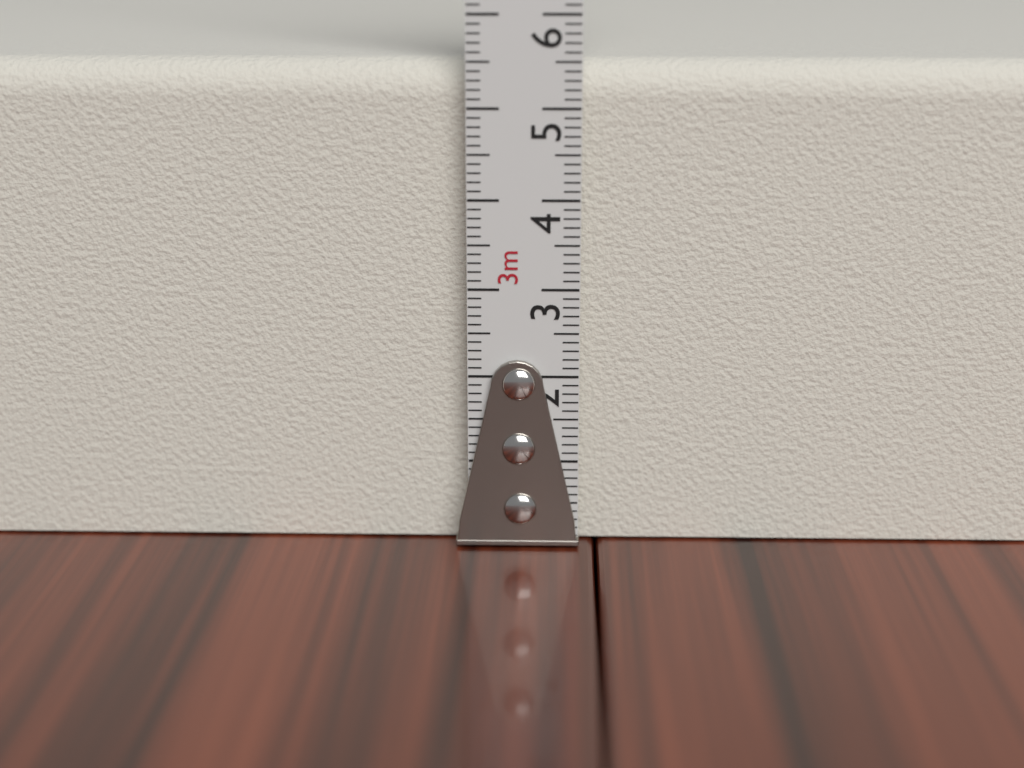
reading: 5.5 cm
